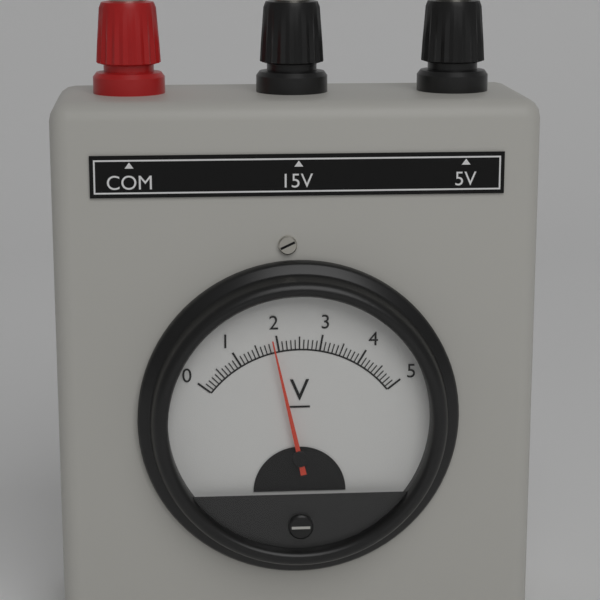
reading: 1.9 V
